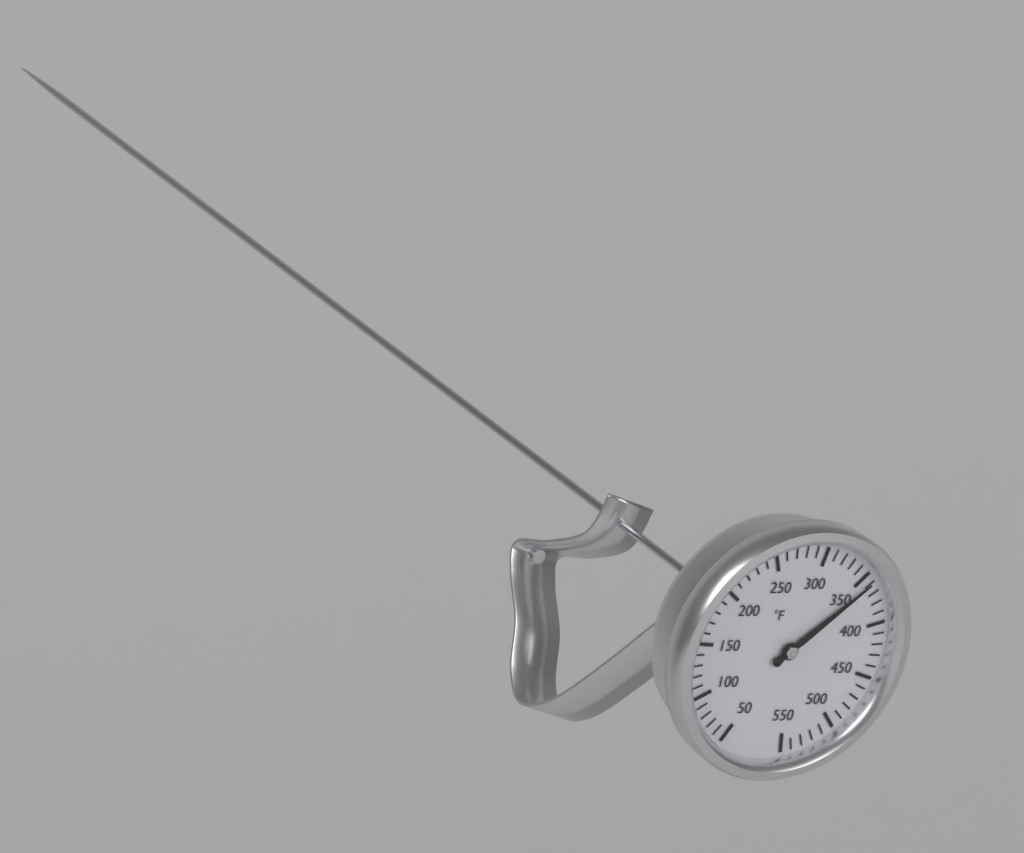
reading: 360 °F
